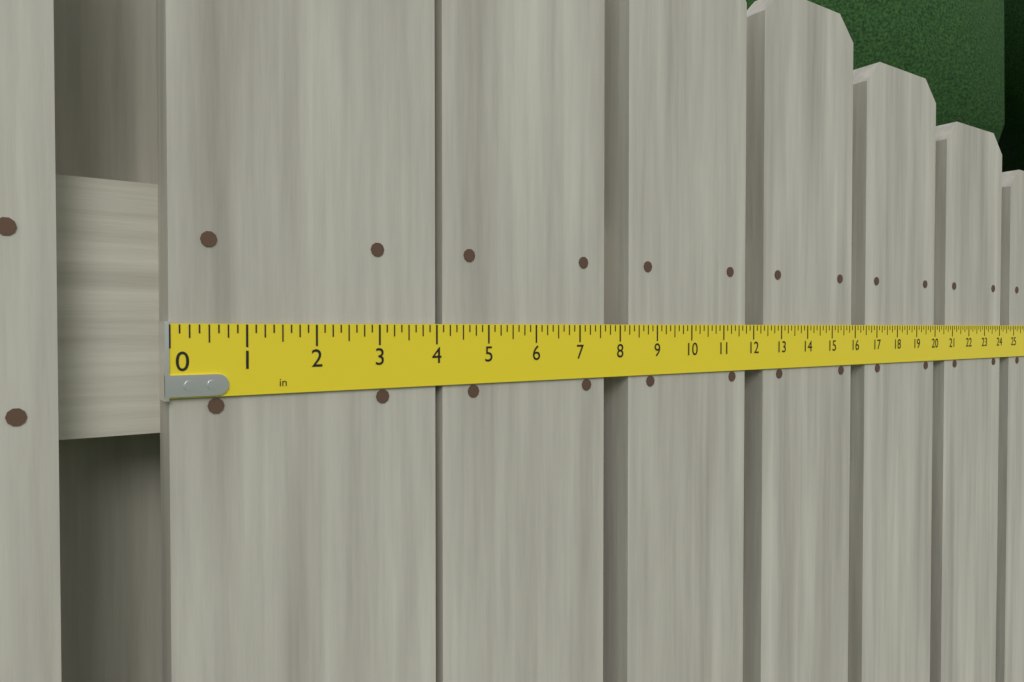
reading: 4.000 in
